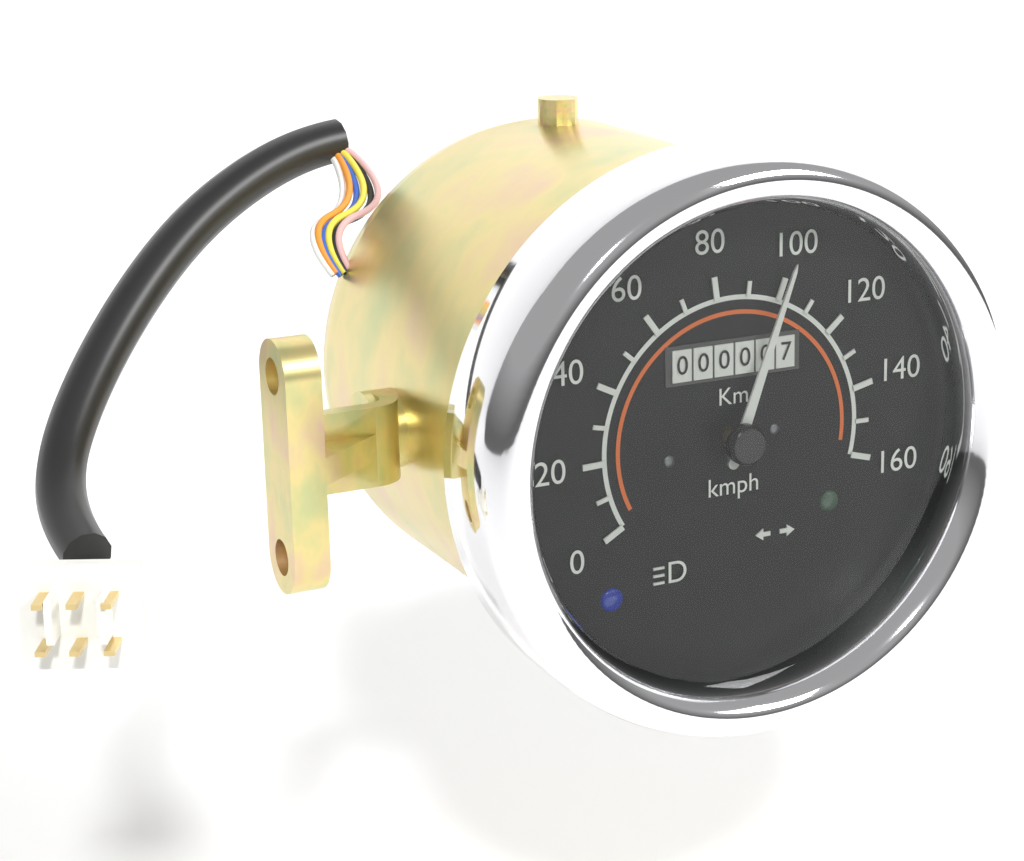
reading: 100 km/h
